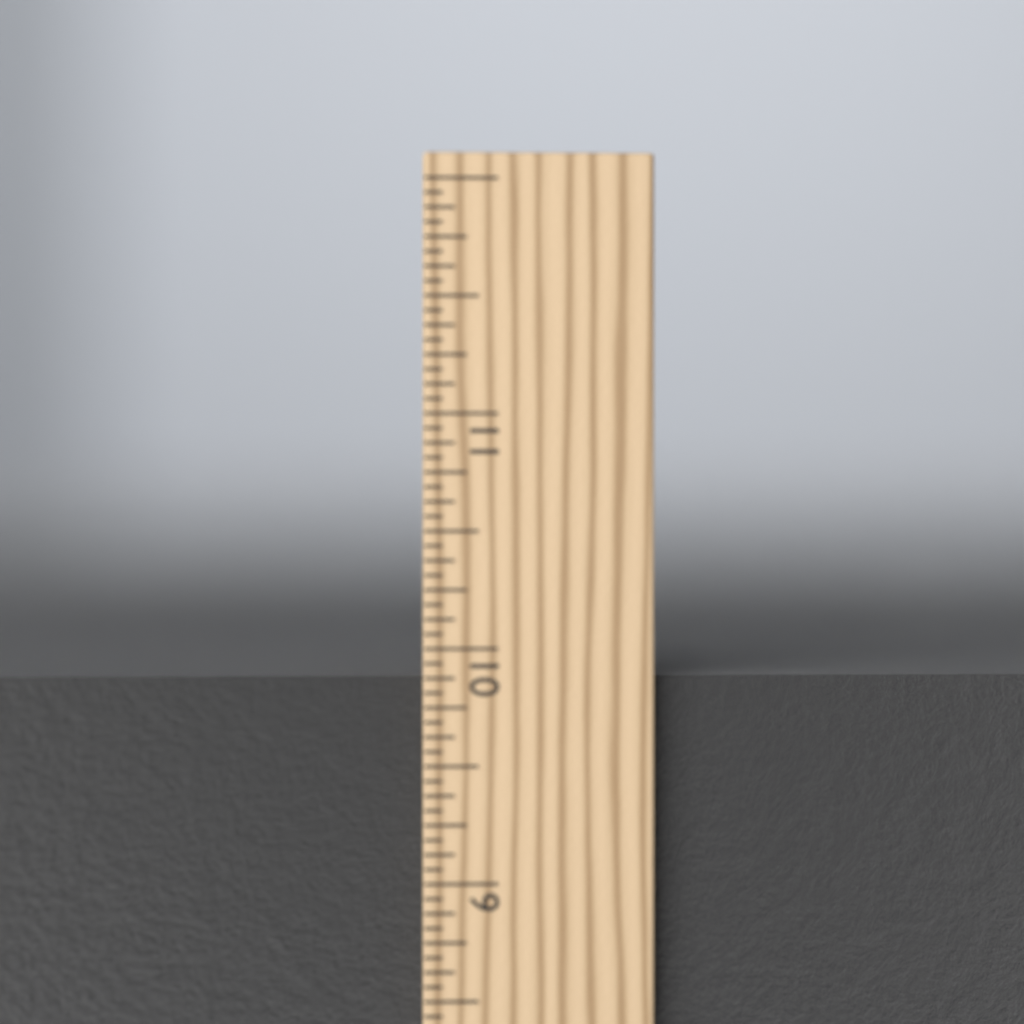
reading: 9.8750 in
